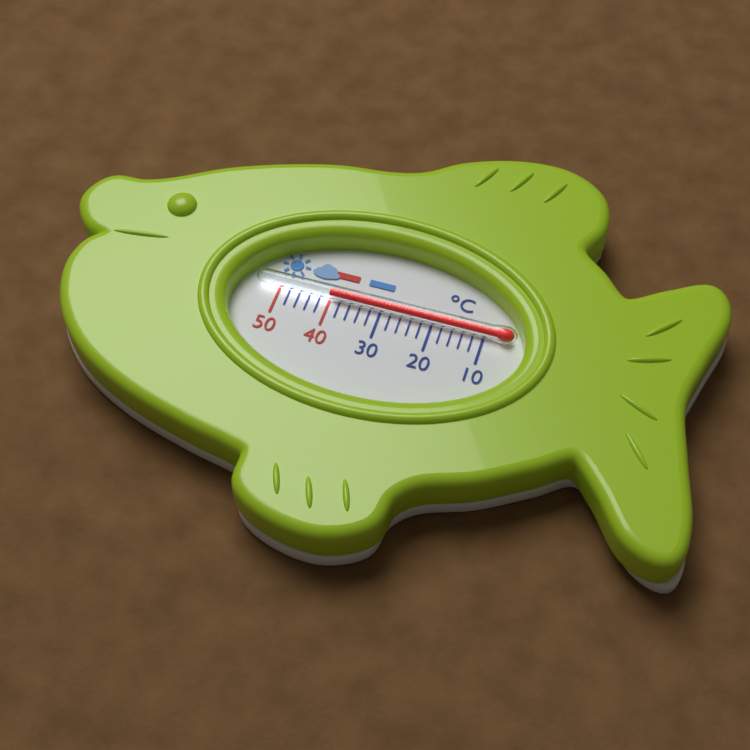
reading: 40 °C
